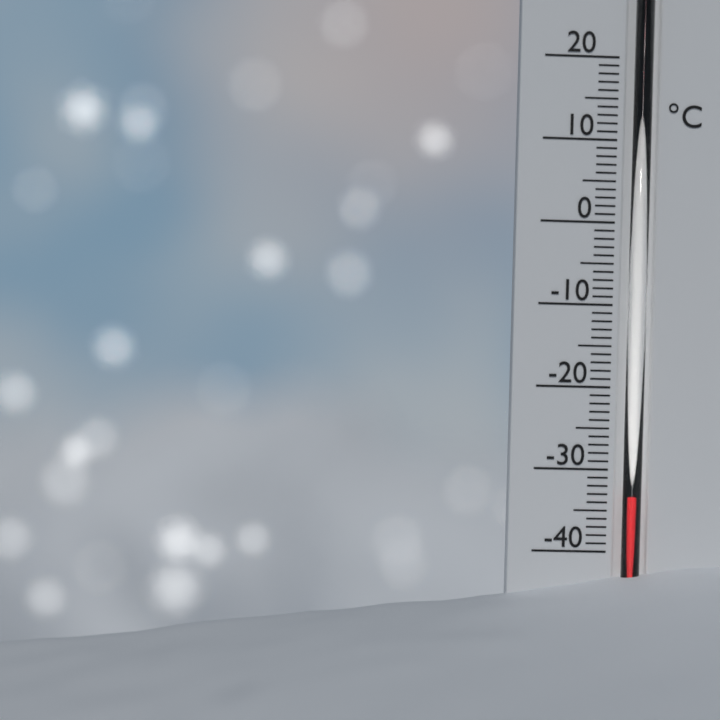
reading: -33 °C
